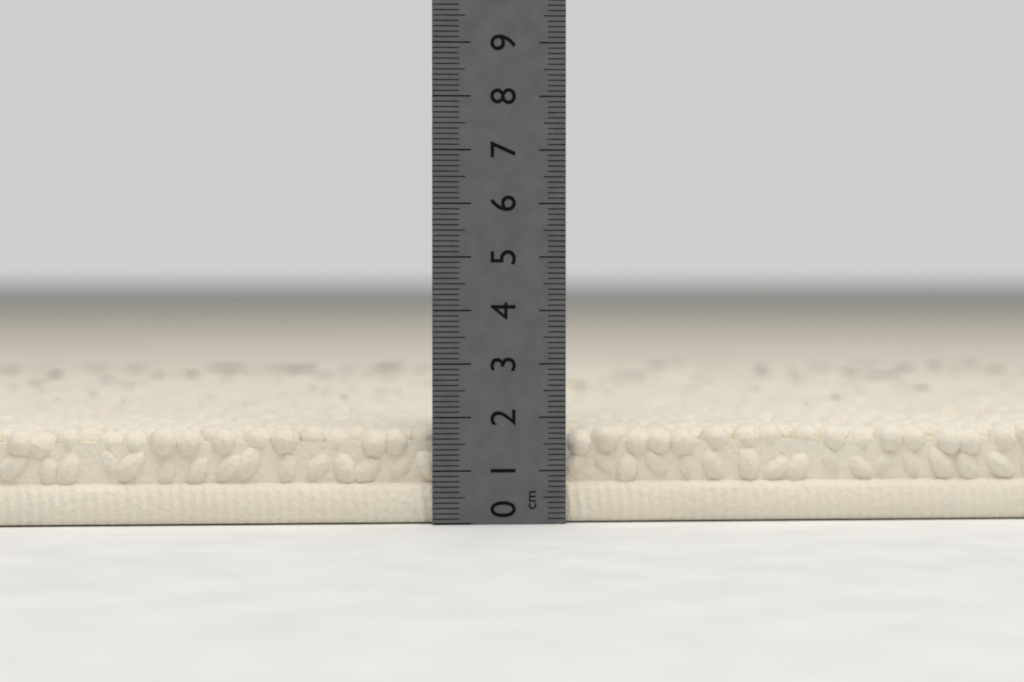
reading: 1.8 cm
